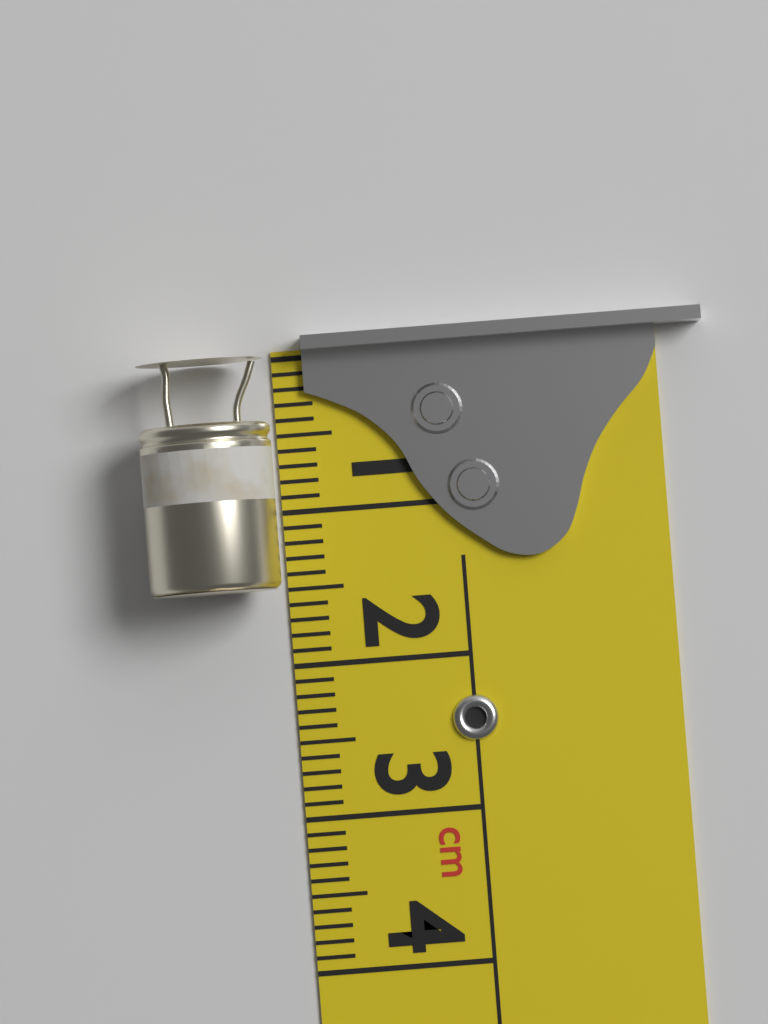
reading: 1.5 cm
